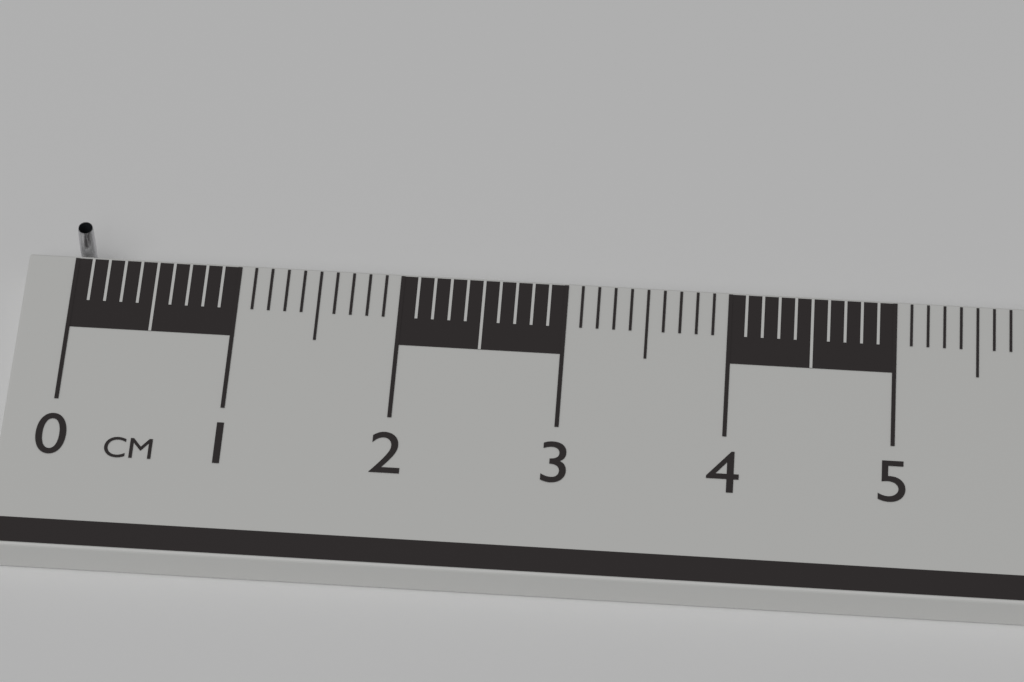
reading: 0.1 cm
